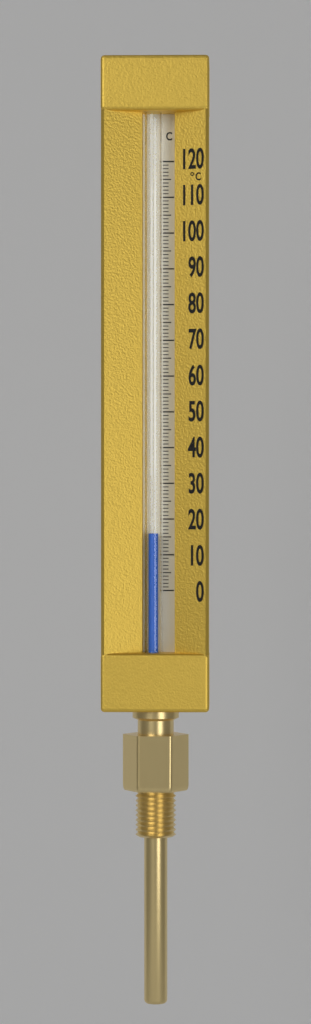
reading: 16 °C
